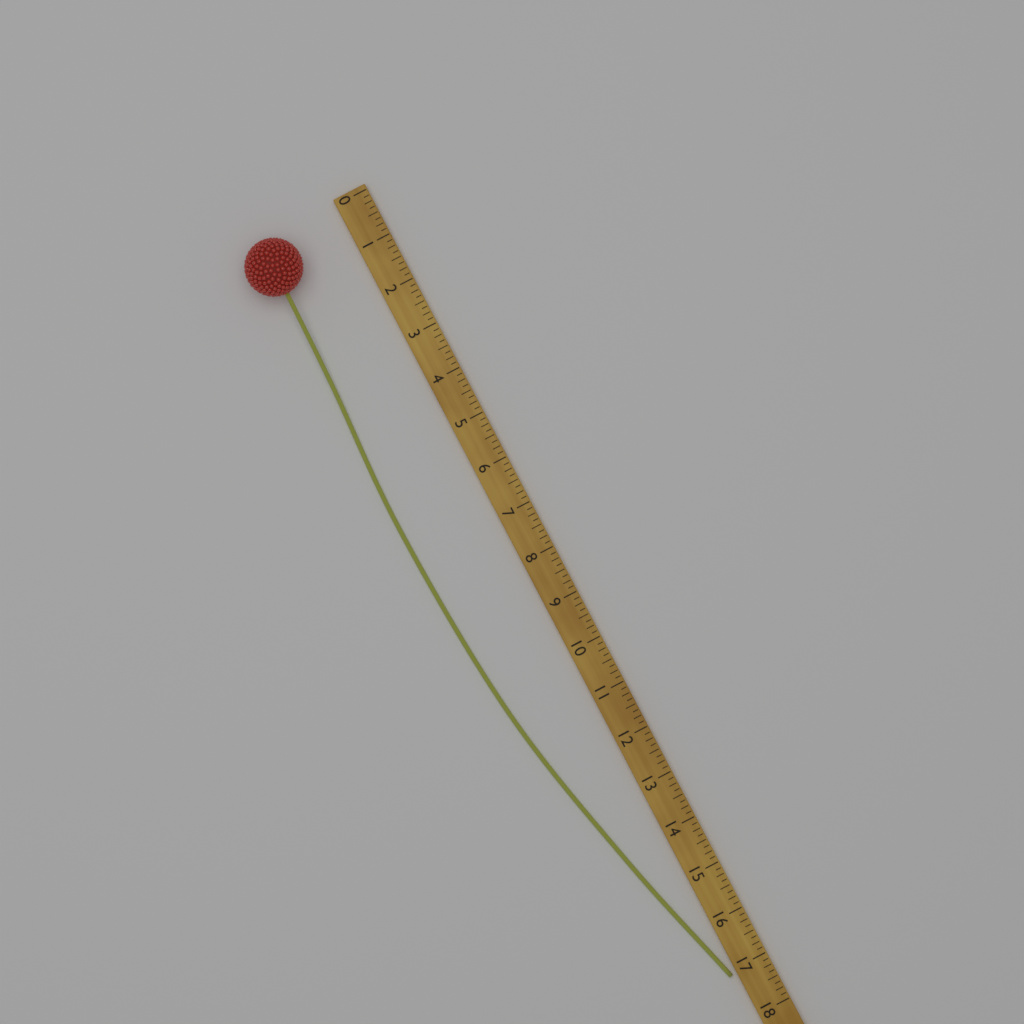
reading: 17.125 (no unit)
